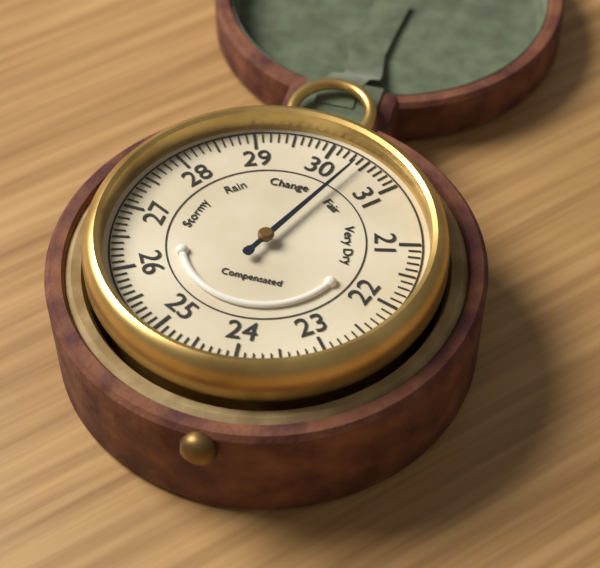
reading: 30.4 (no unit)
